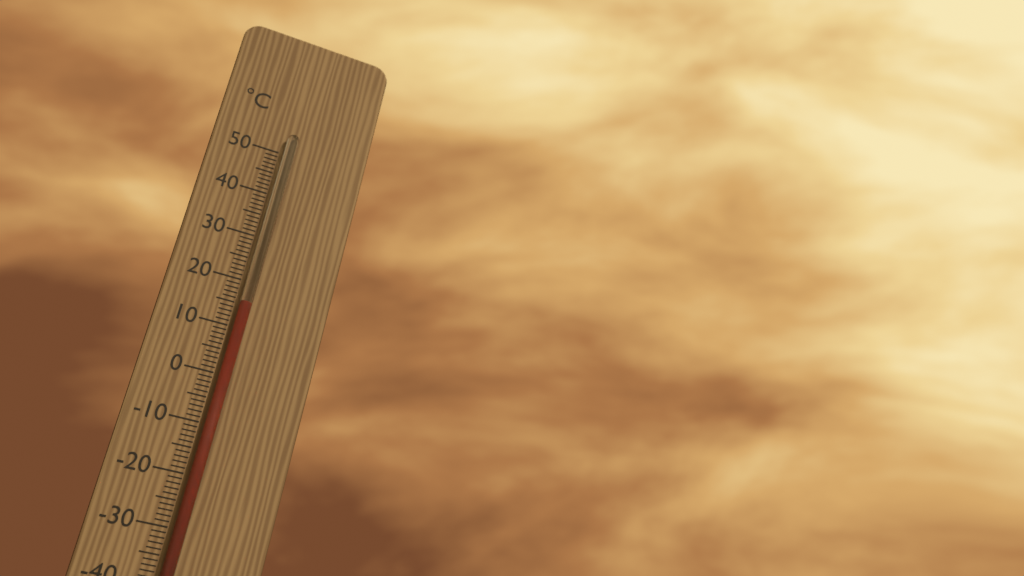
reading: 15 °C
